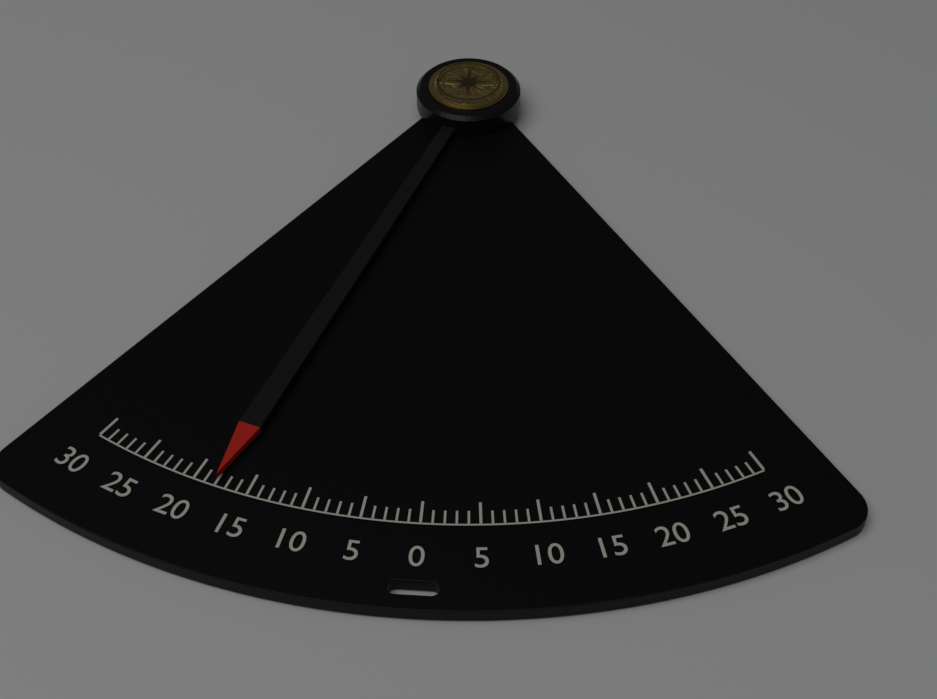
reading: -18 (no unit)
